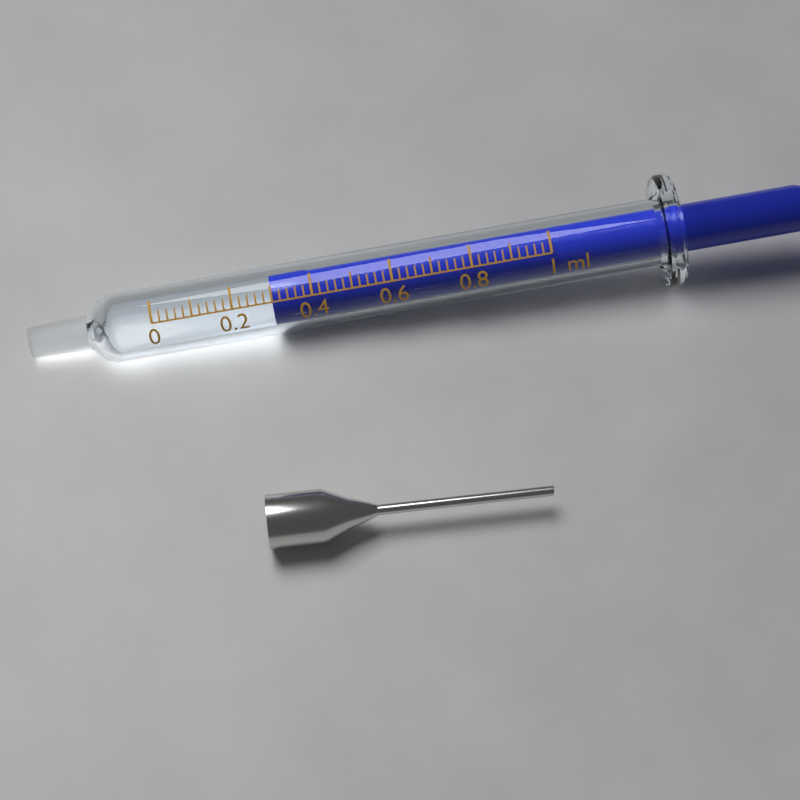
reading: 0.30 ml
